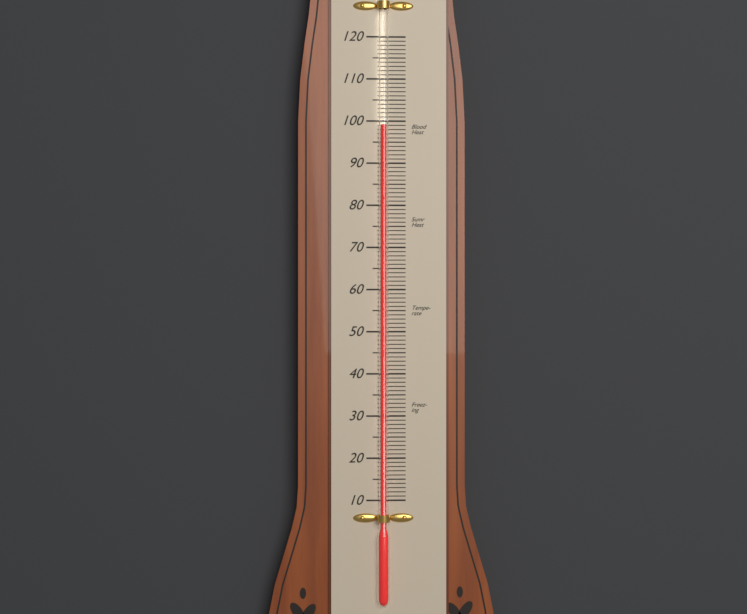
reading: 99 (no unit)
